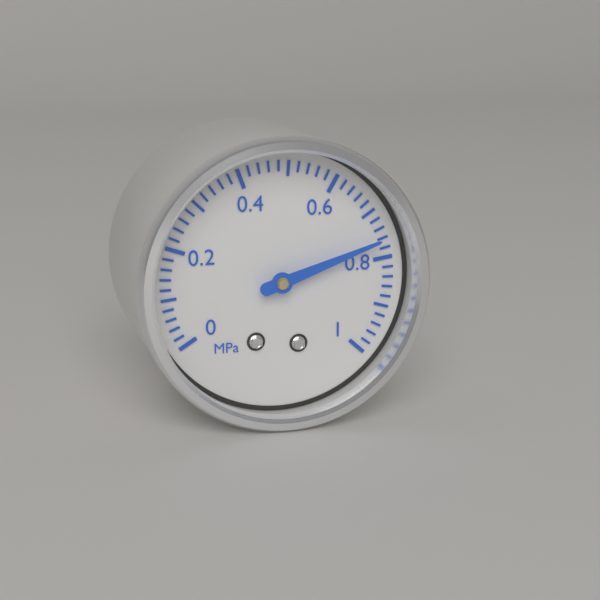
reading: 0.76 MPa
